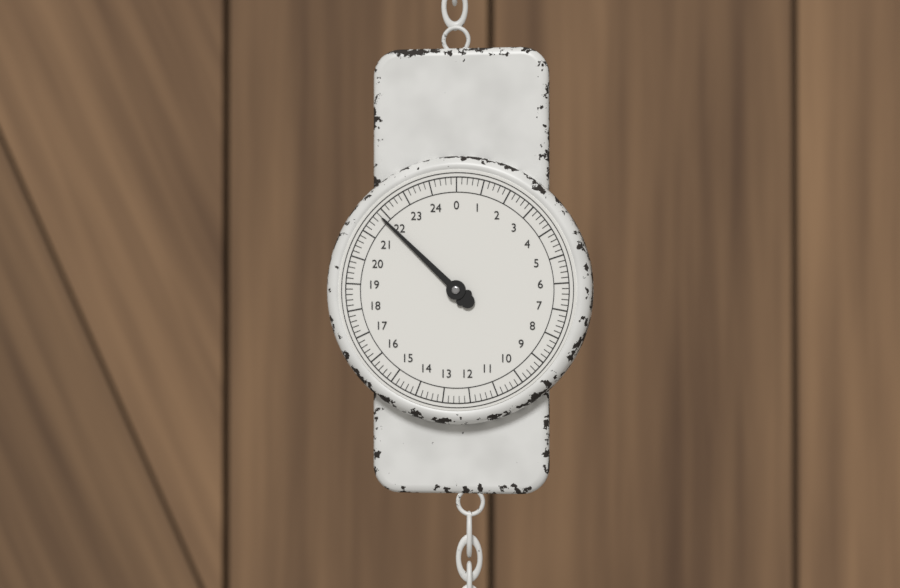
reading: 21.8 (no unit)
